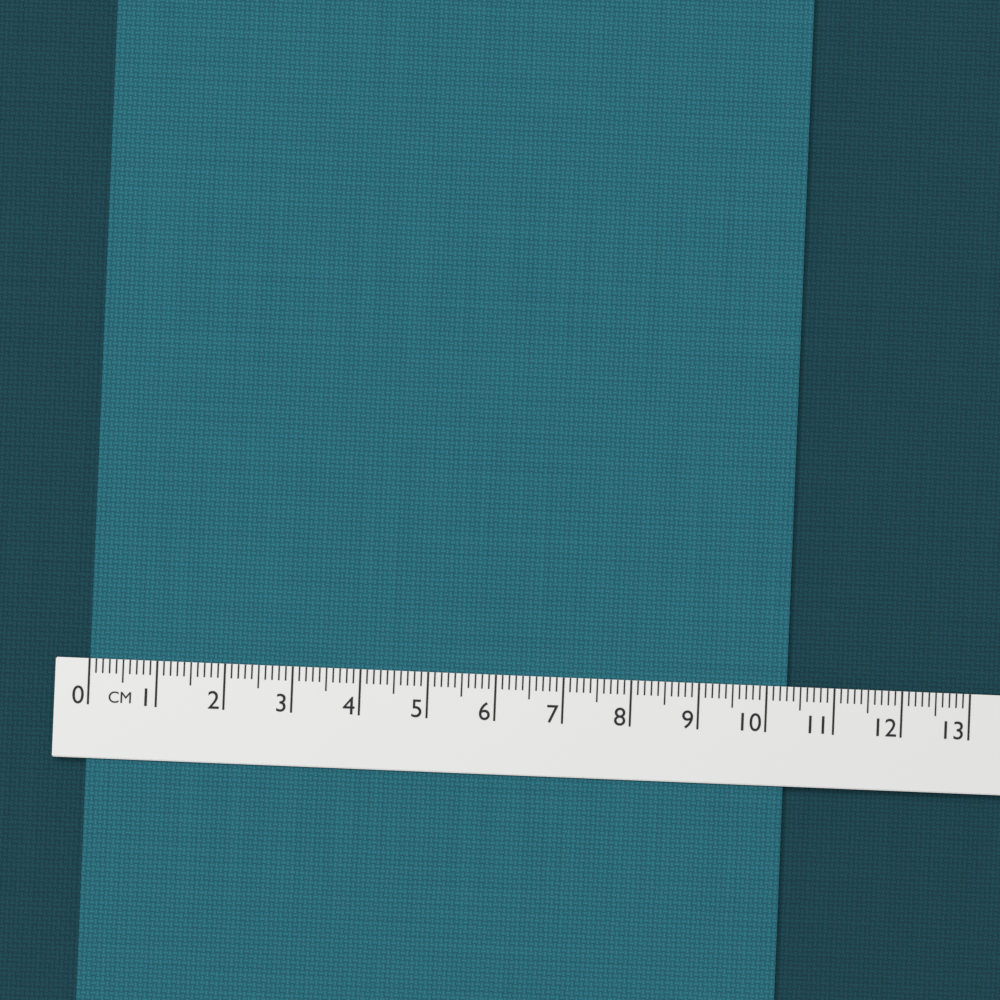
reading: 10.3 cm
